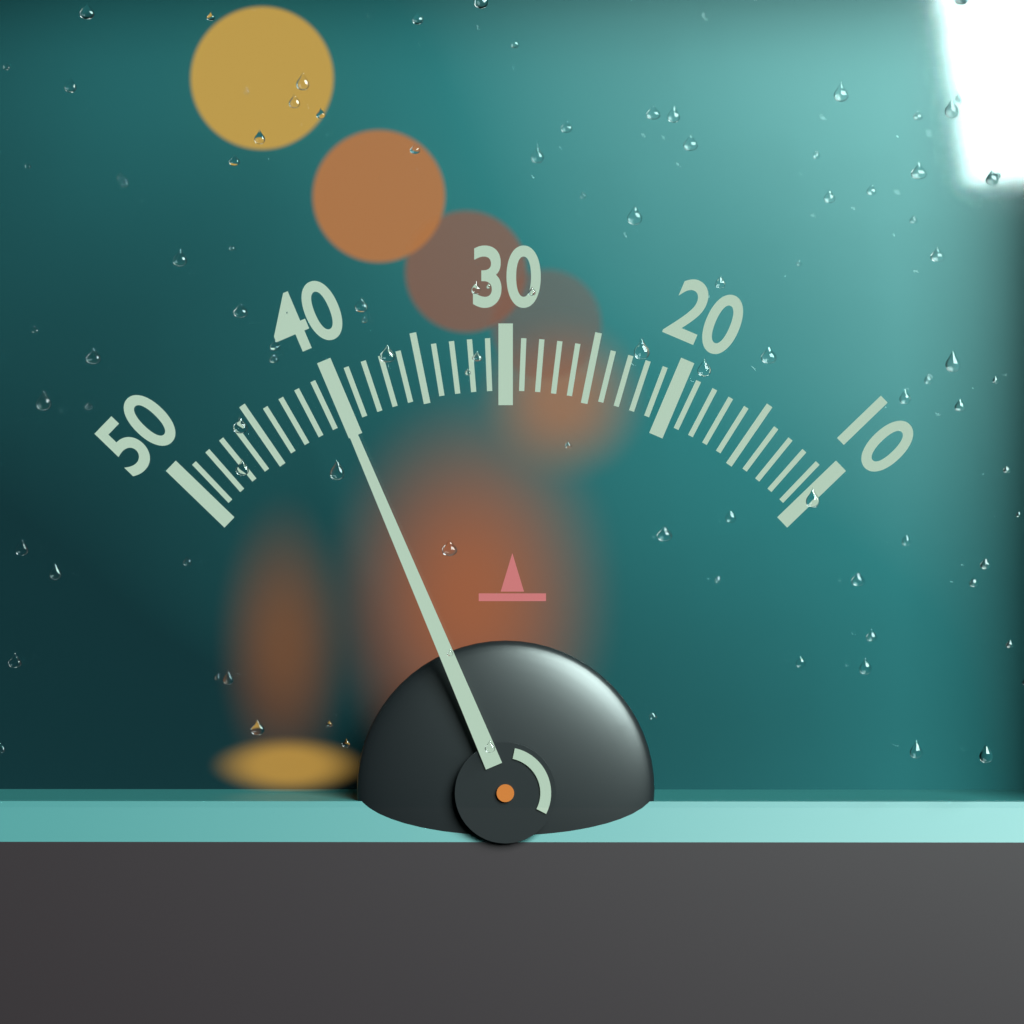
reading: 40 (no unit)
